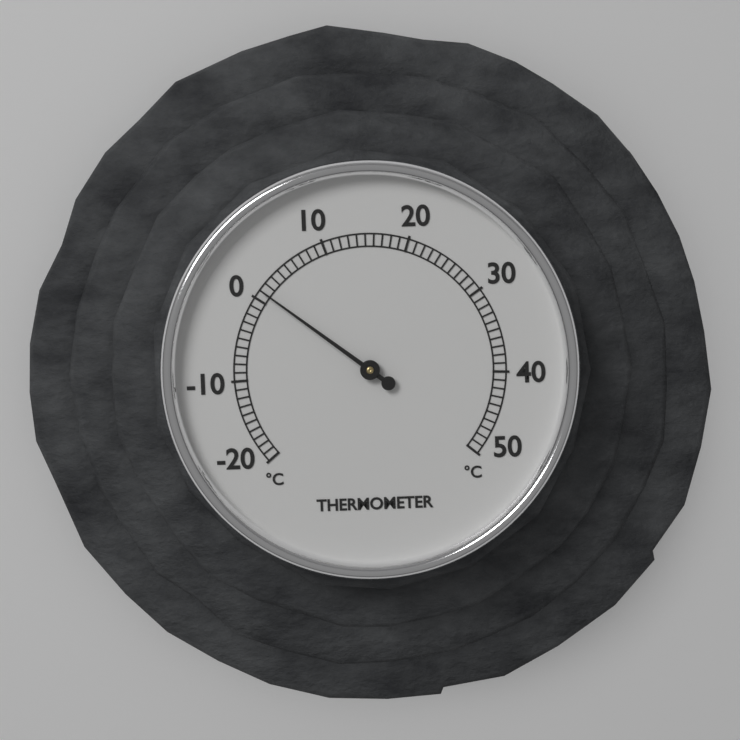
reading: 1 °C
